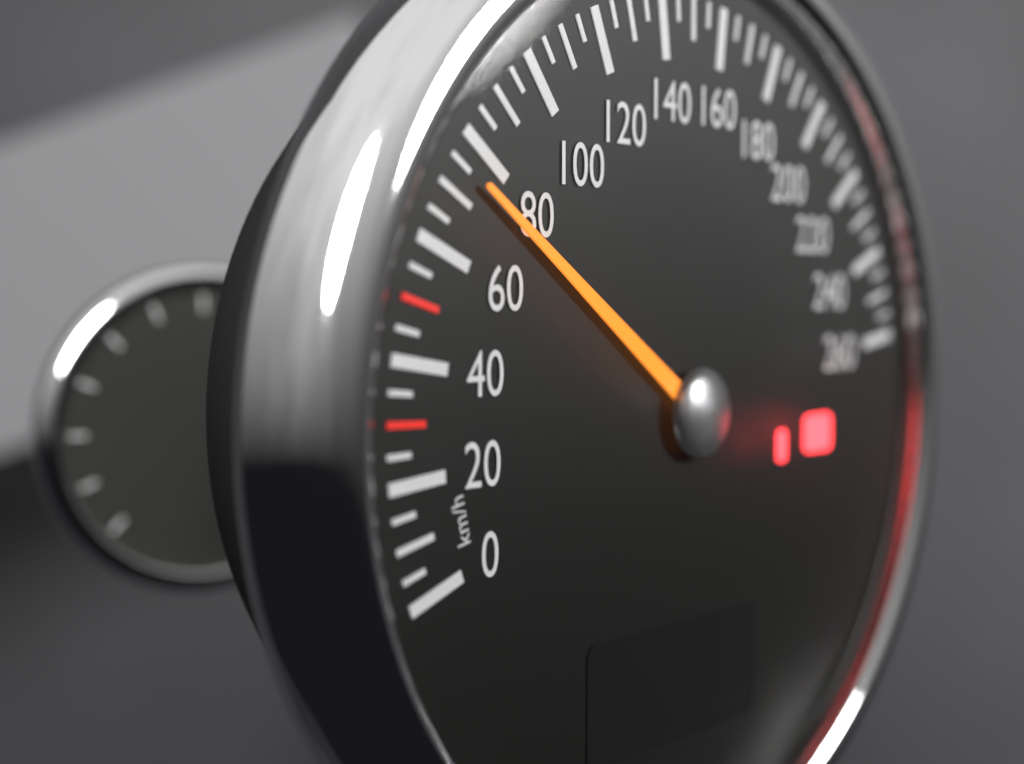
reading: 75 km/h
